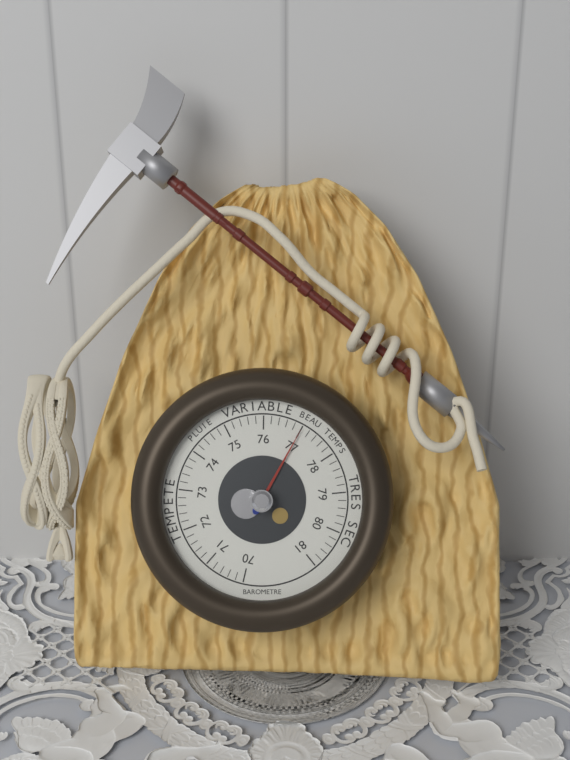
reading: 77.0 (no unit)
